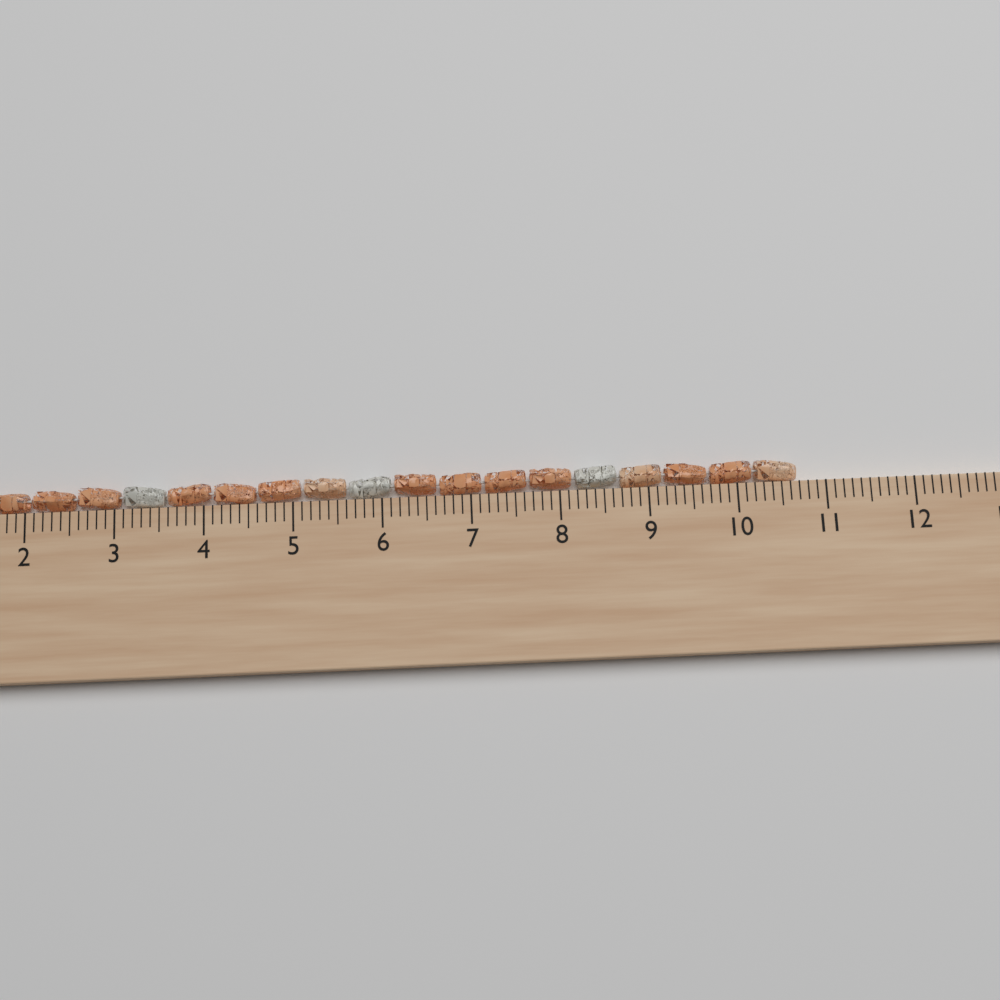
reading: 10.7 cm
